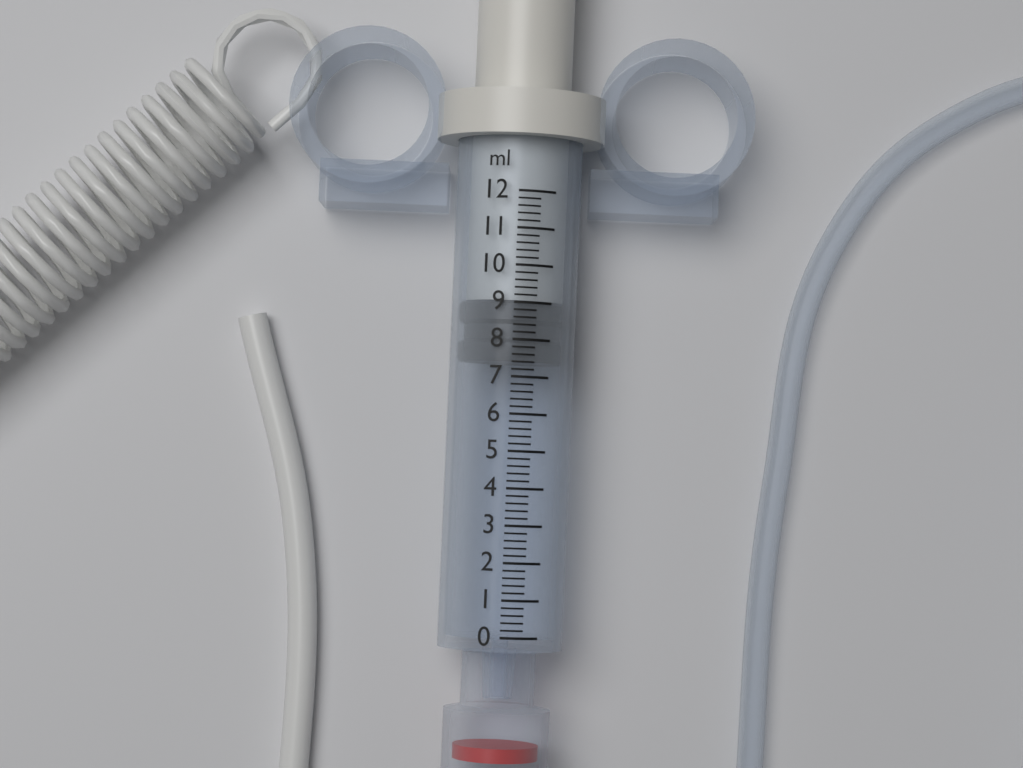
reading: 7.4 ml
